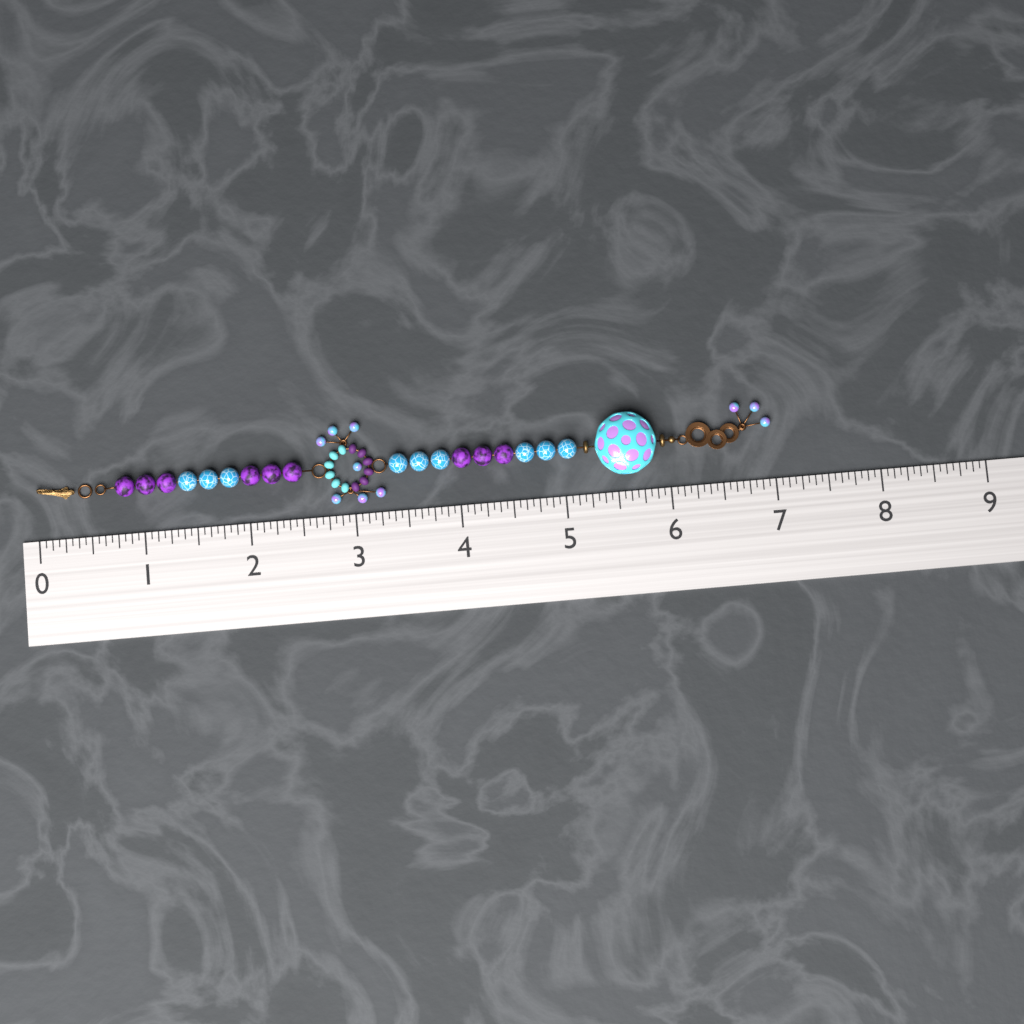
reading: 7.0000 (no unit)
